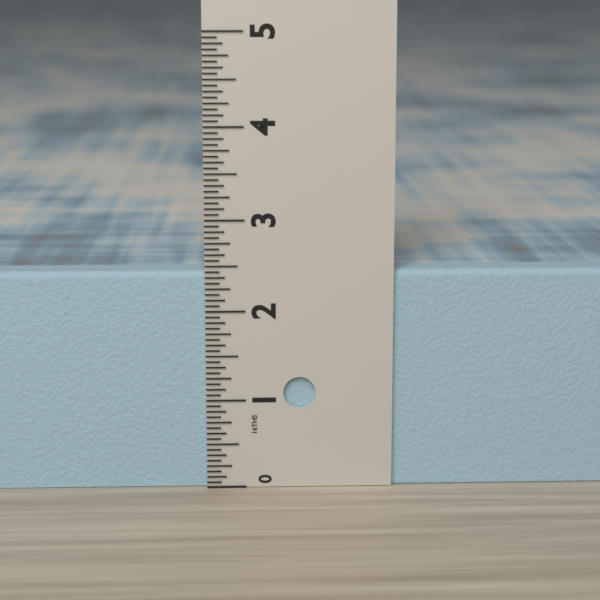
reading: 2.4375 in
